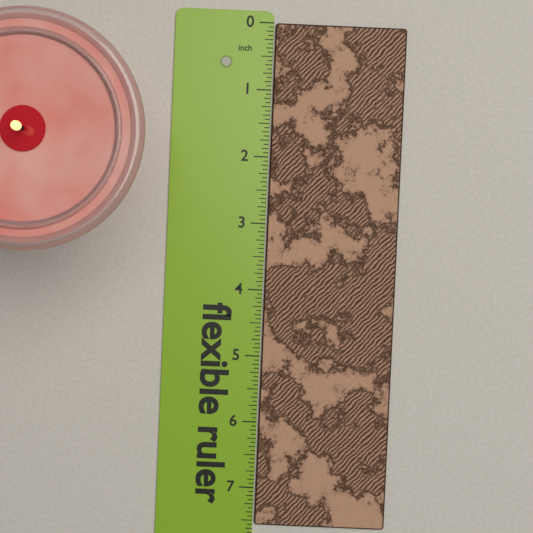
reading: 7.5625 in
